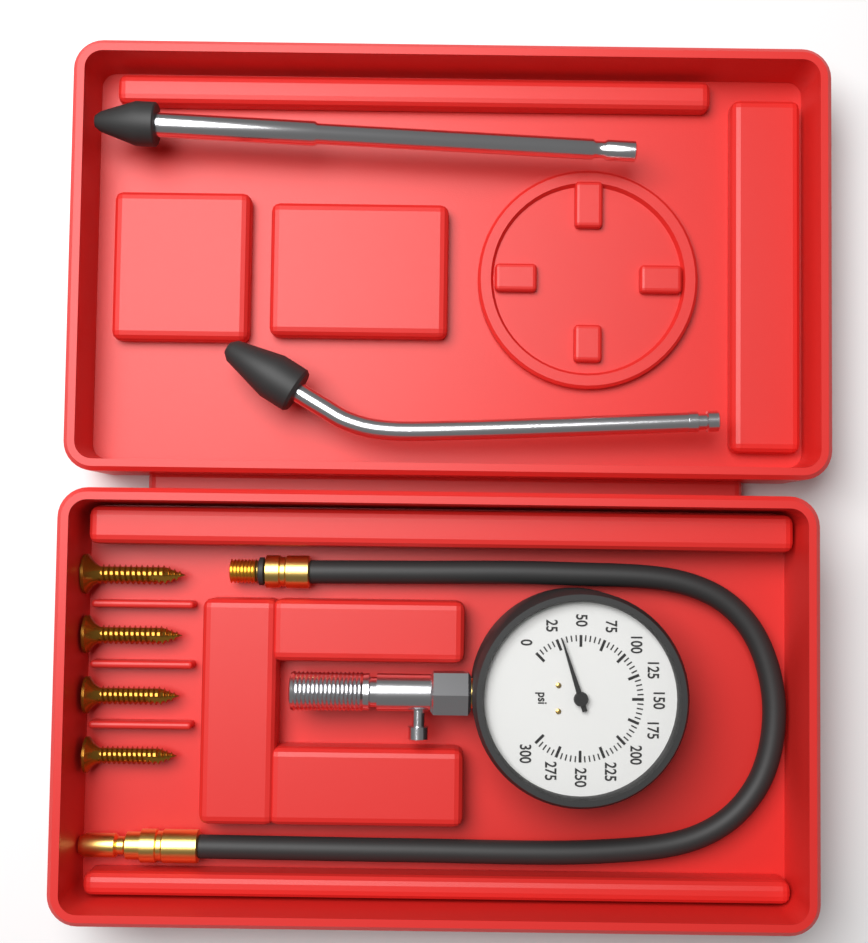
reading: 30 psi
